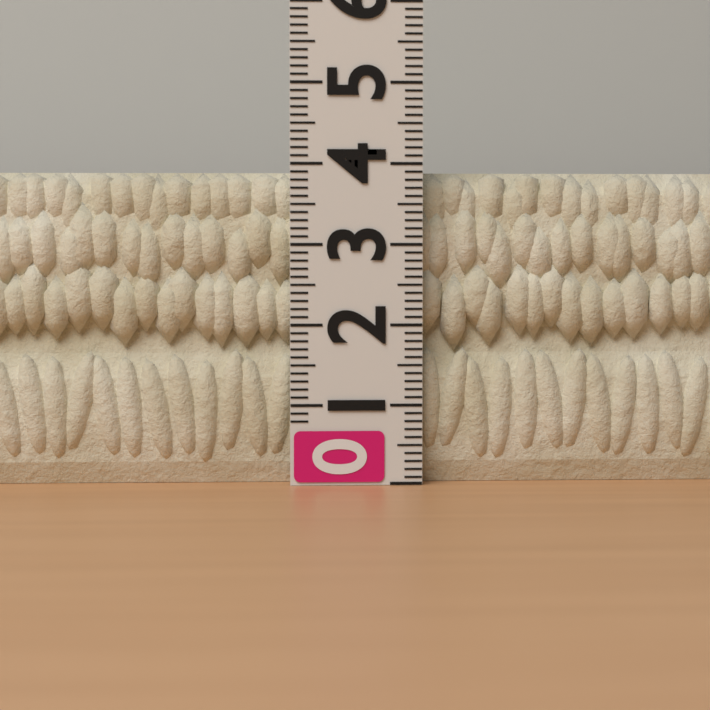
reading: 3.9 (no unit)
